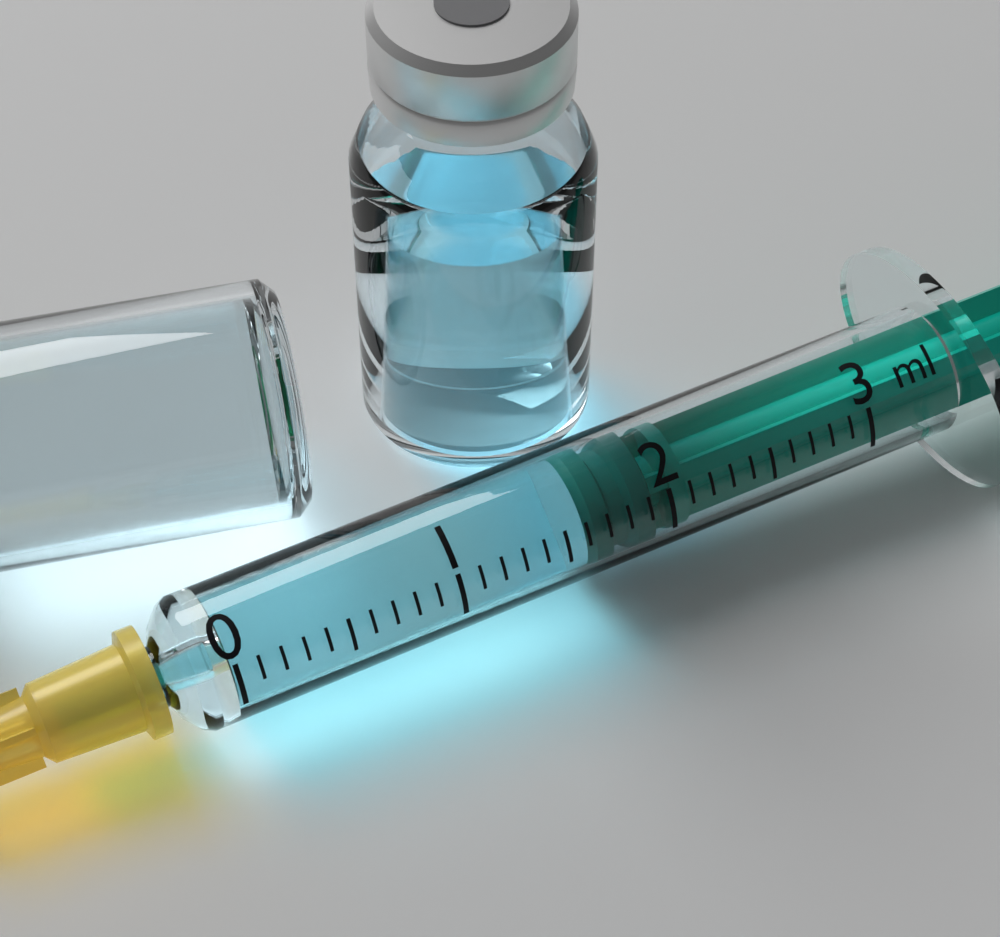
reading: 1.6 ml
